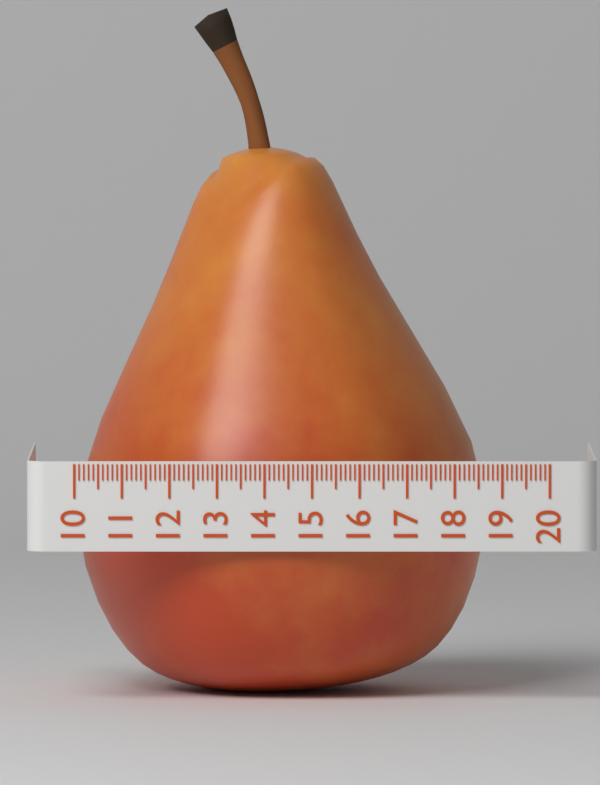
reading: 18.7 (no unit)
